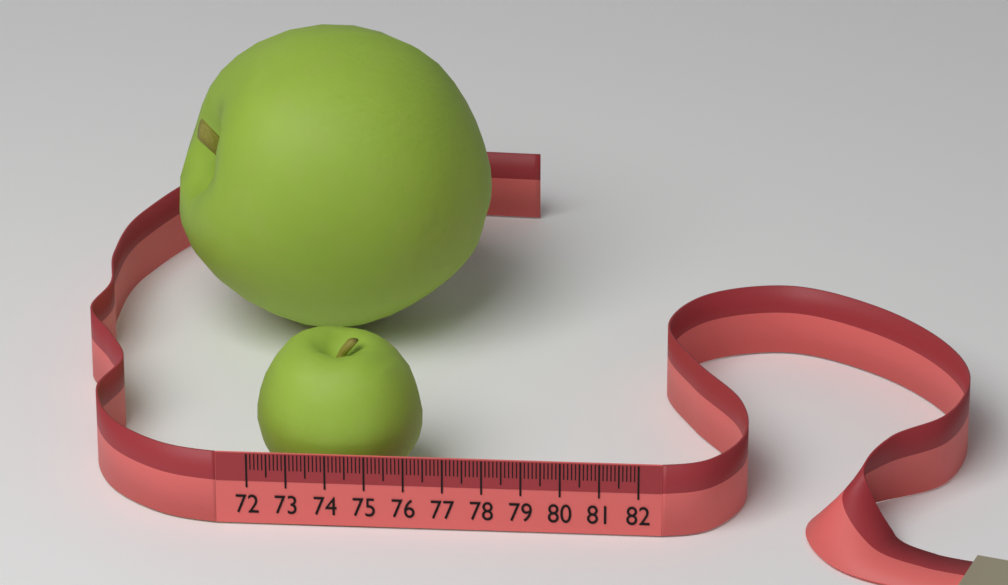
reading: 76.3 (no unit)
